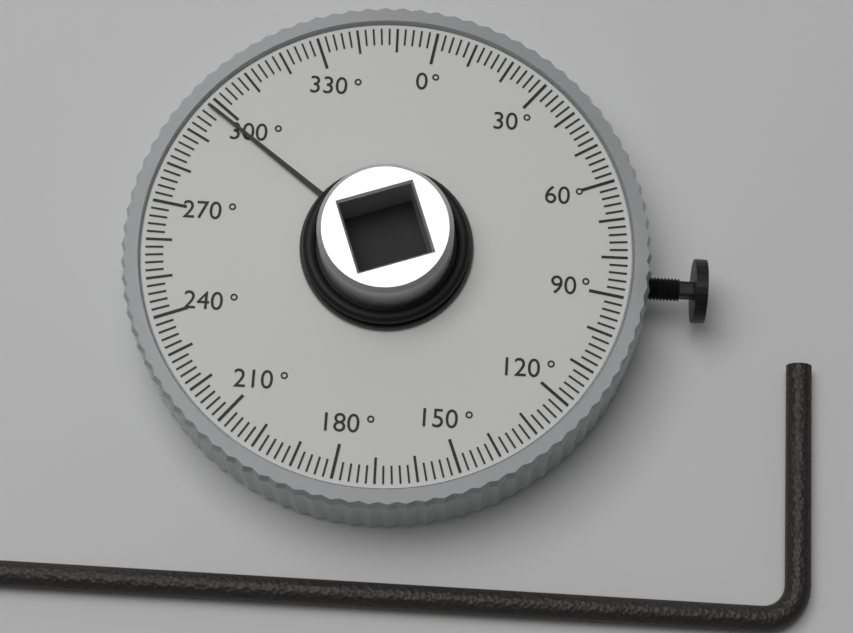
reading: 298 °
